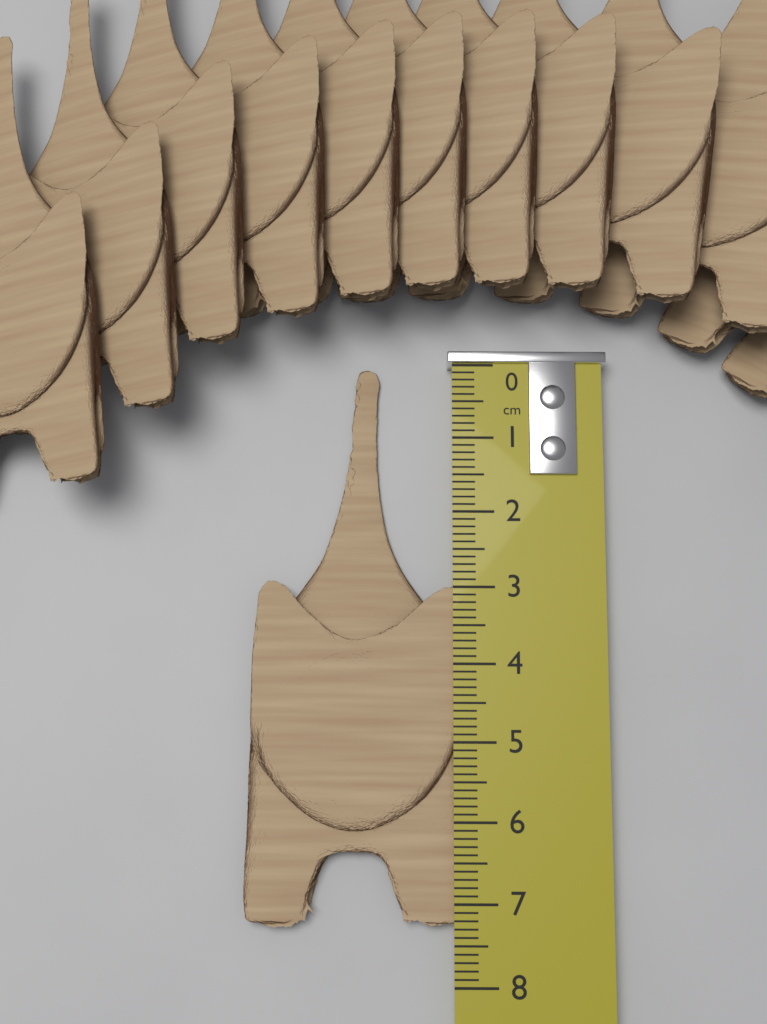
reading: 7.3 cm
